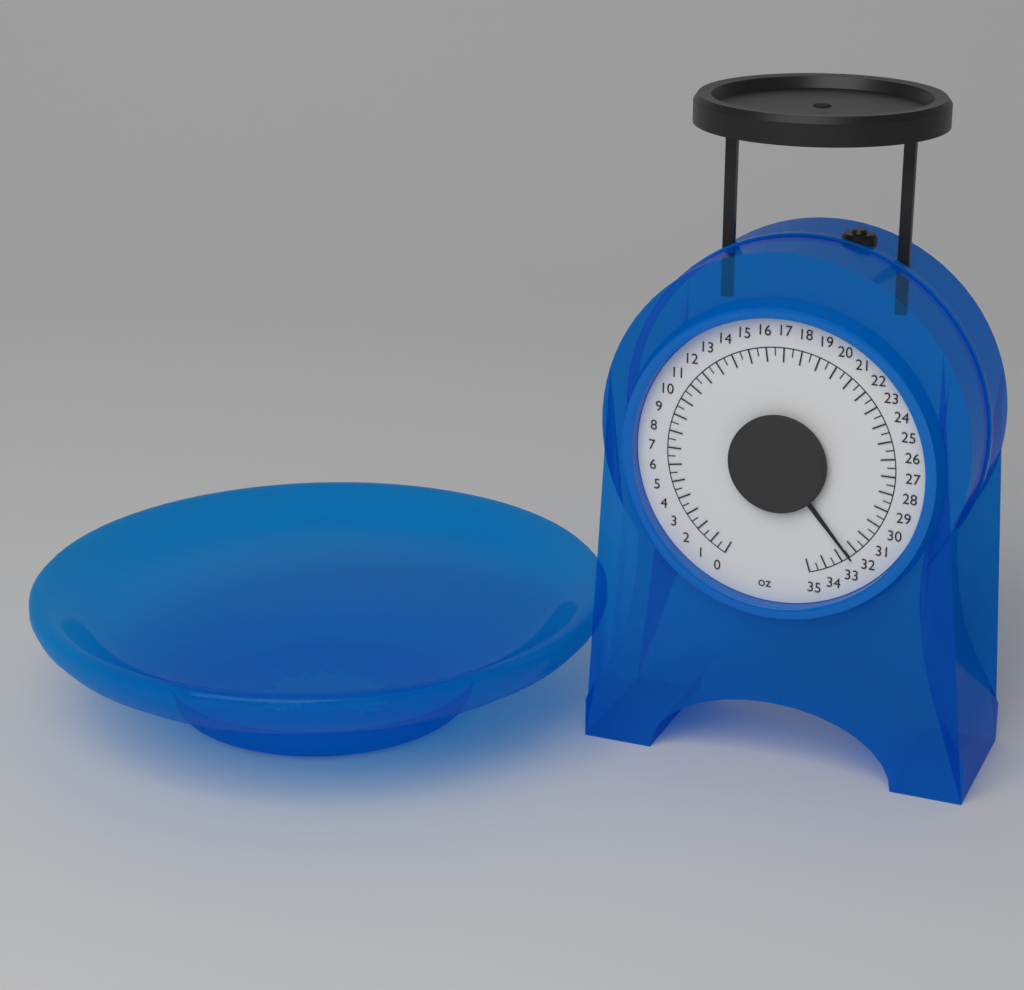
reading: 32.5 oz
